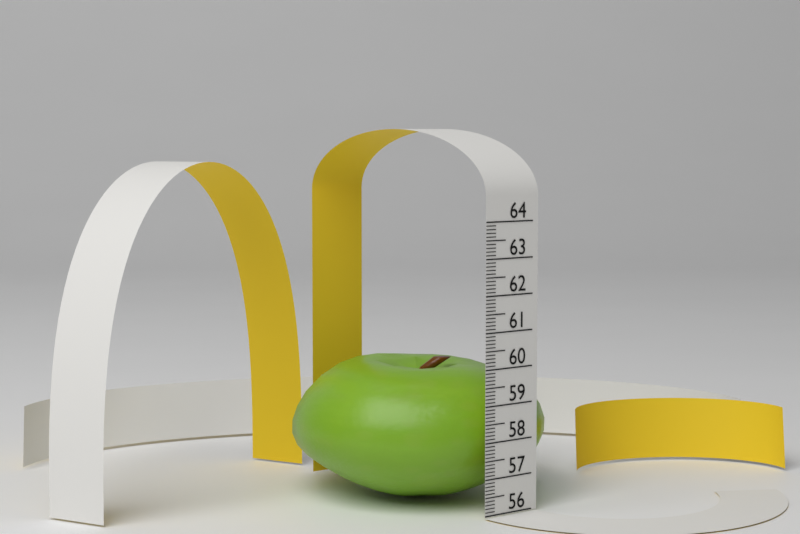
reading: 59.9 (no unit)
